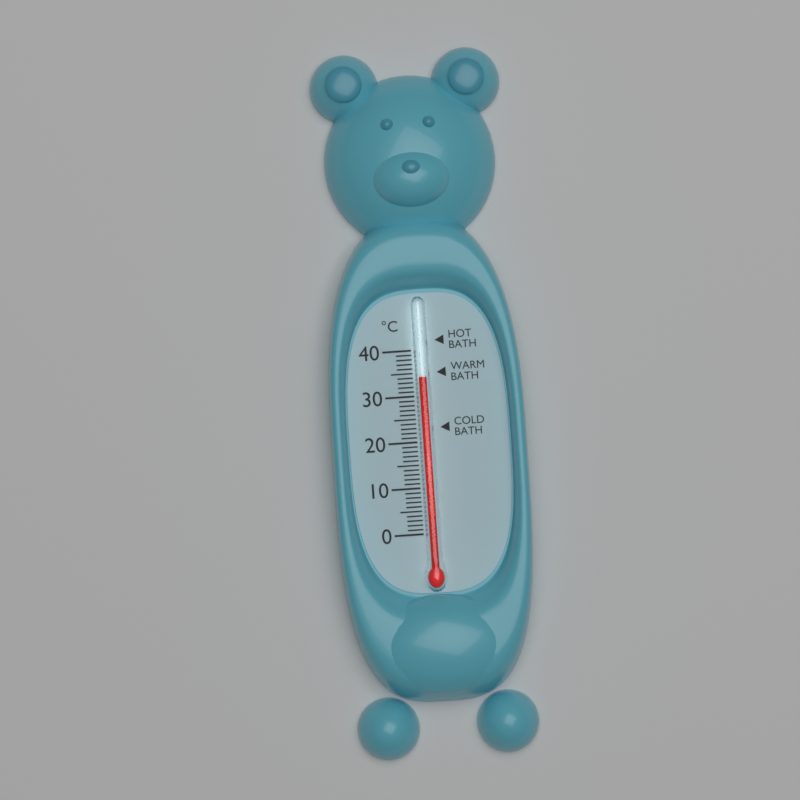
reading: 34 °C
